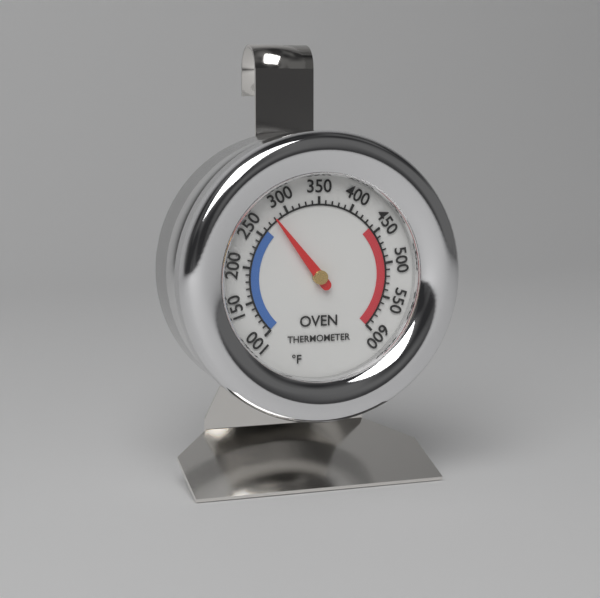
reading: 280 °F
